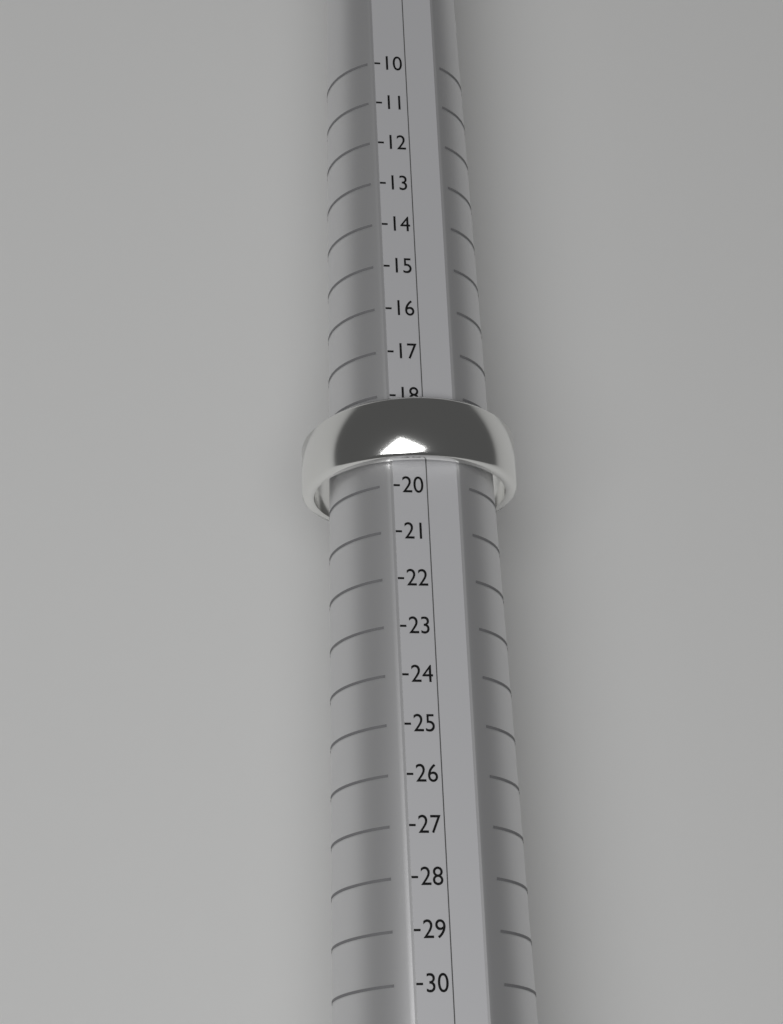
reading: 19.5 (no unit)
